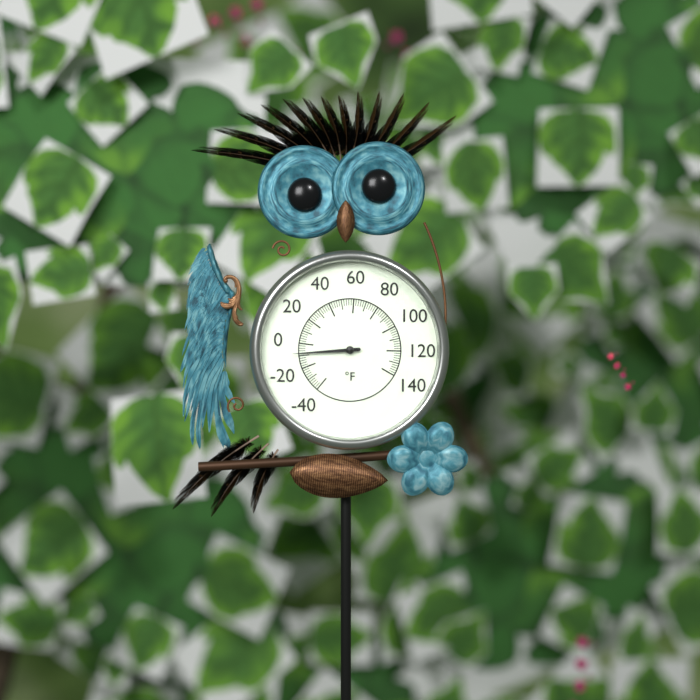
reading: -8 °F
